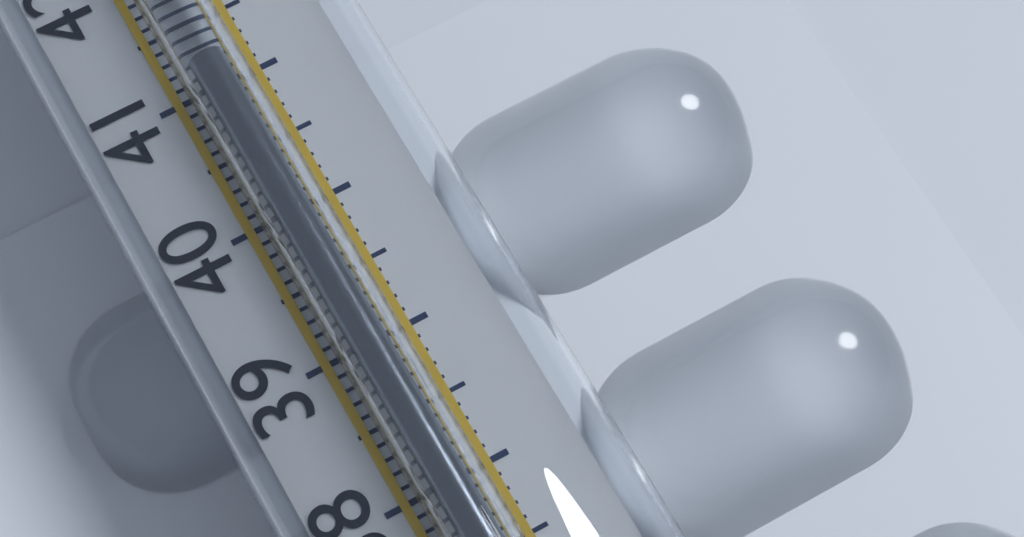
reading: 41.1 °C
